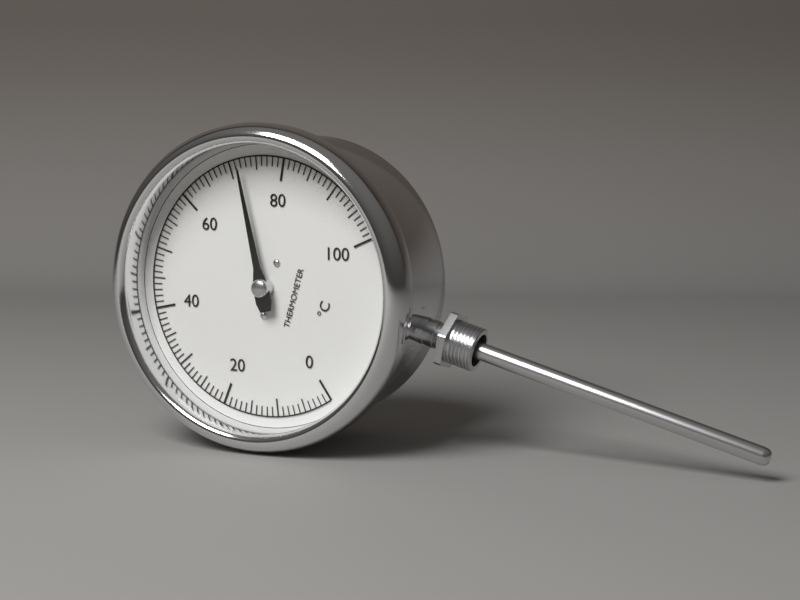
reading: 72 °C
